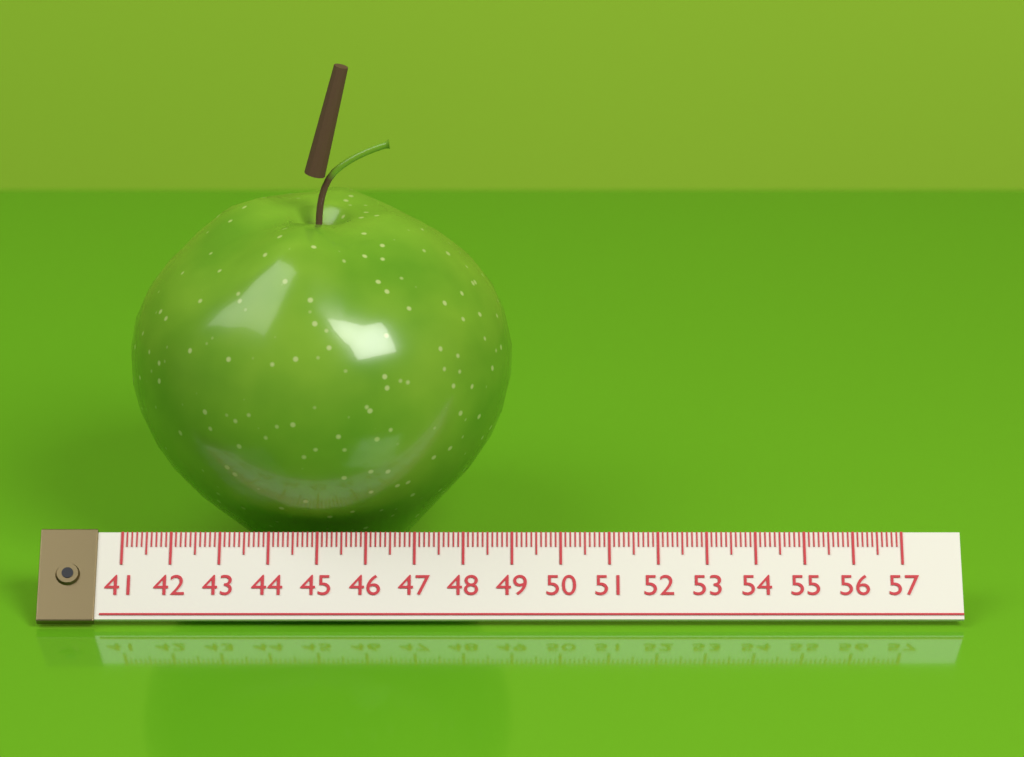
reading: 49.0 (no unit)
